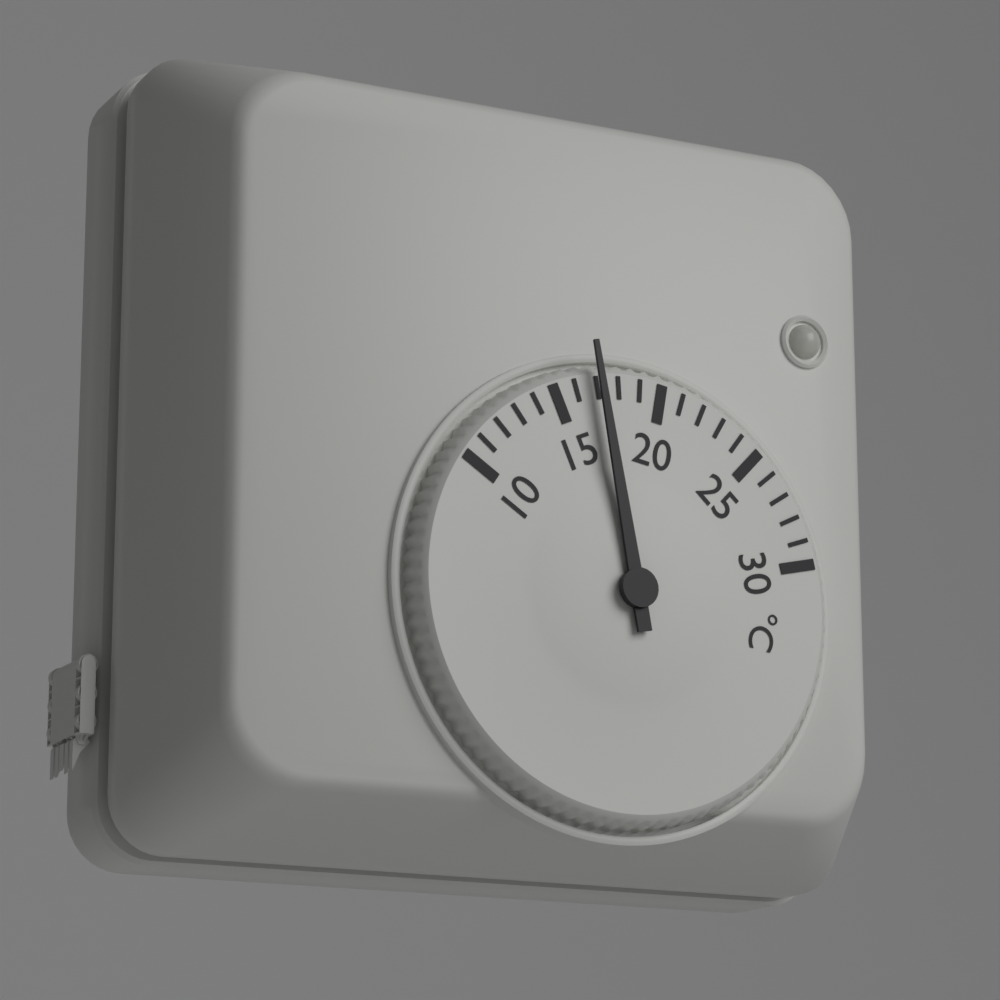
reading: 17 °C
